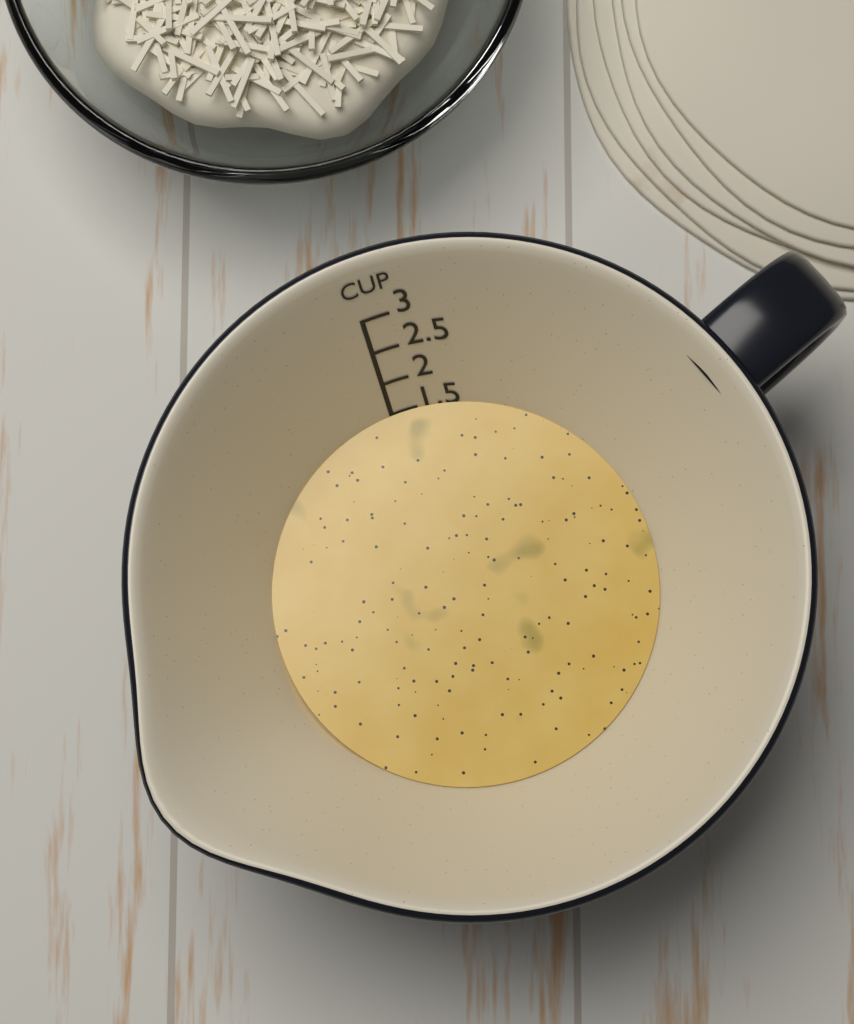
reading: 1.5 cup
